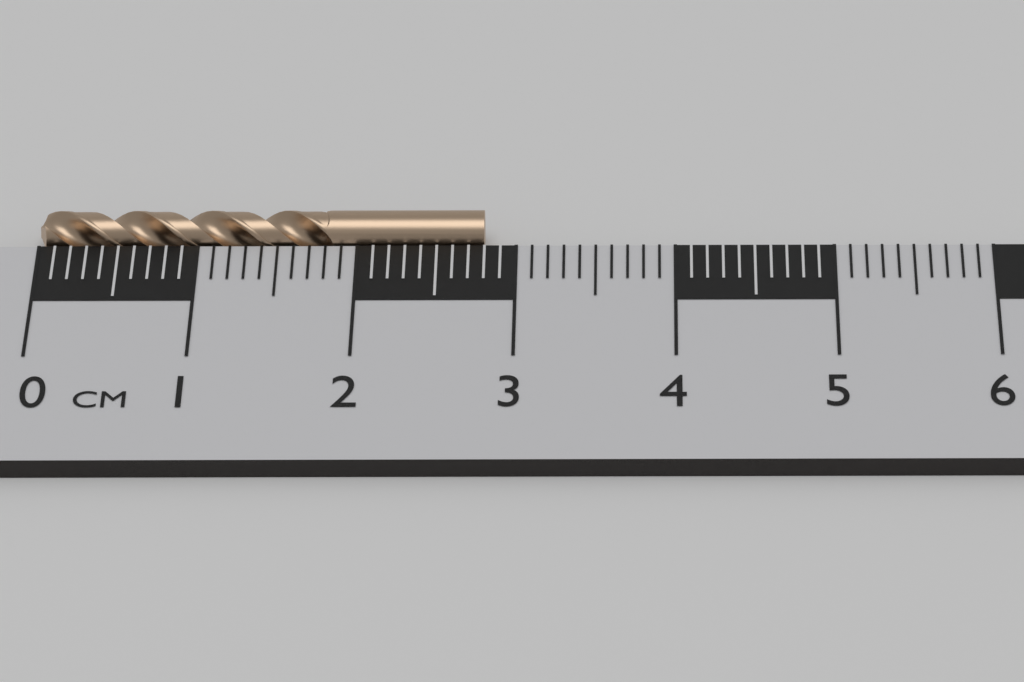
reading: 2.8 cm
